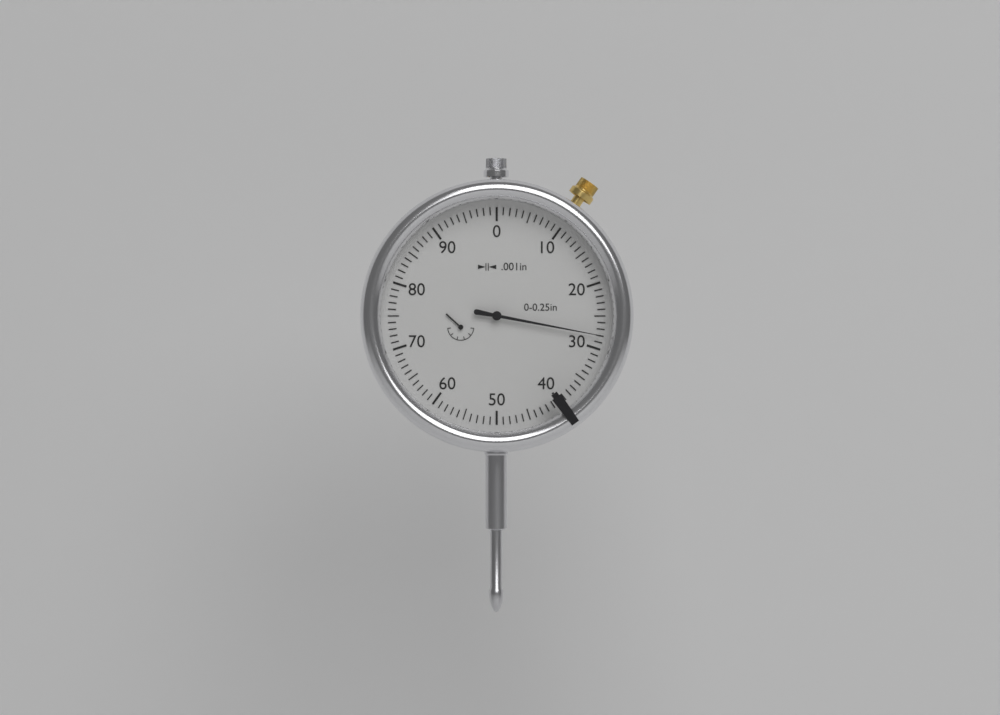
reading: 0.028 in
